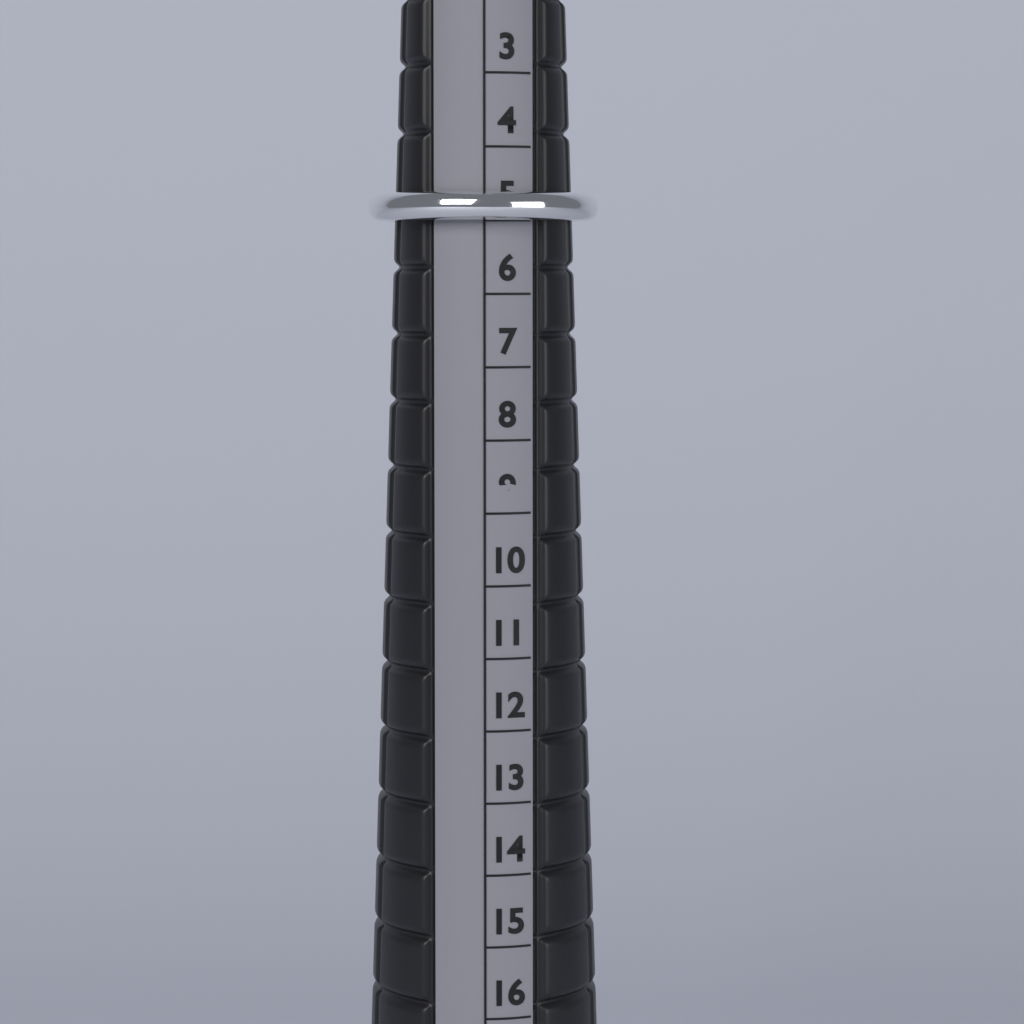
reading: 5 (no unit)
